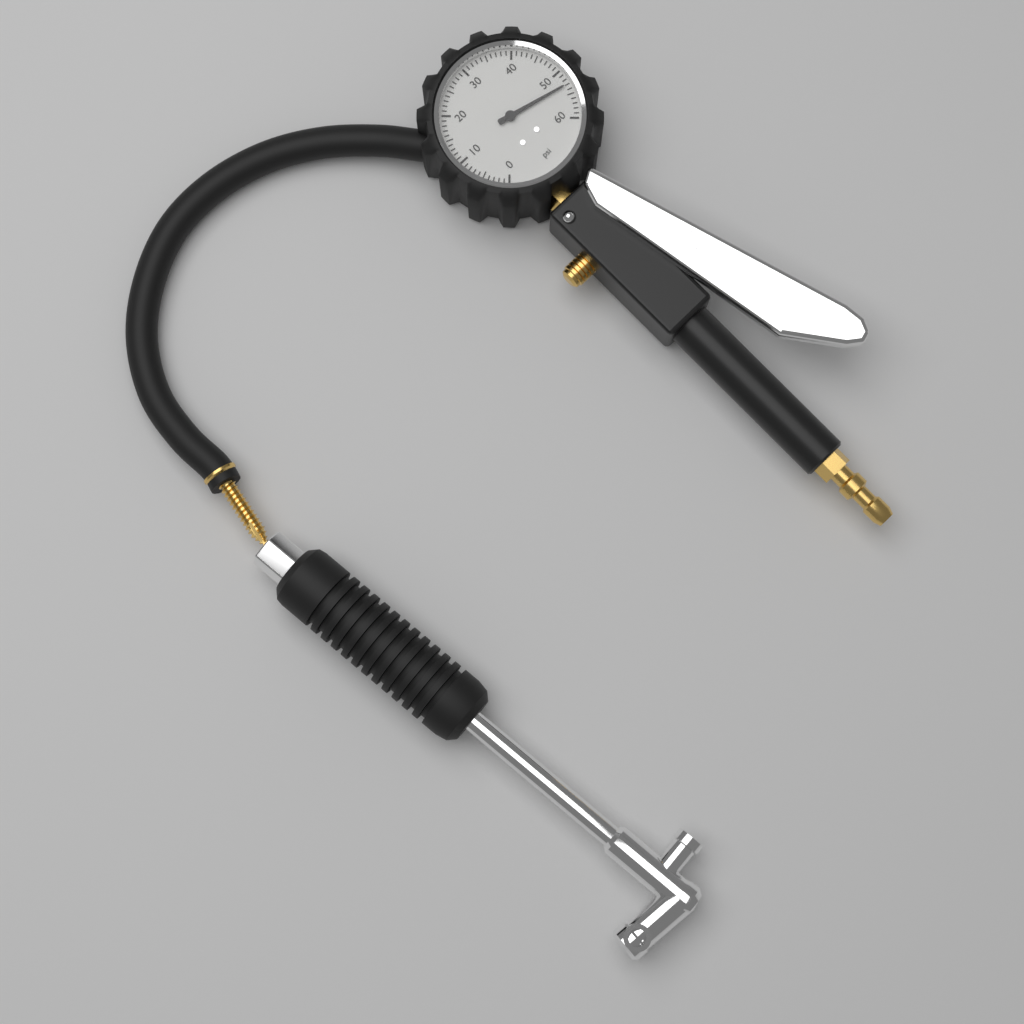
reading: 53 psi
